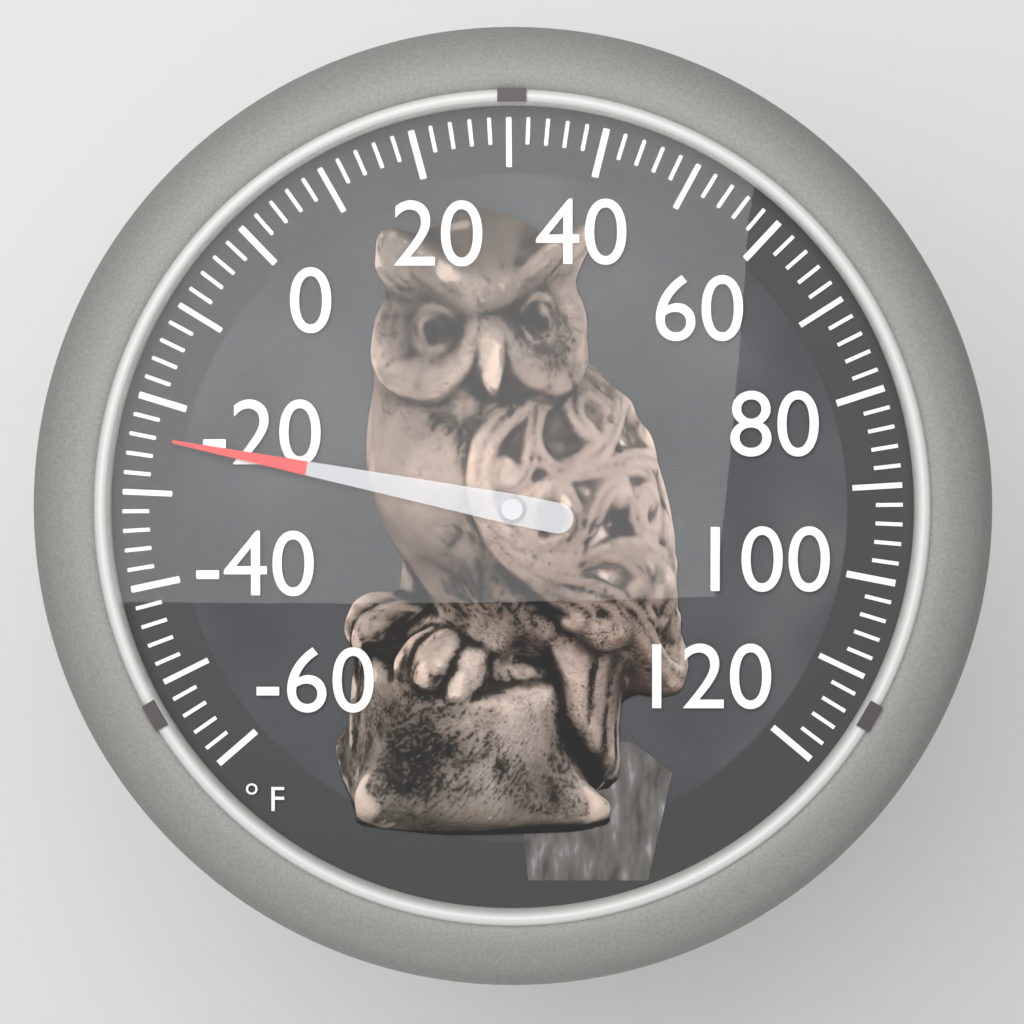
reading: -24 °F
